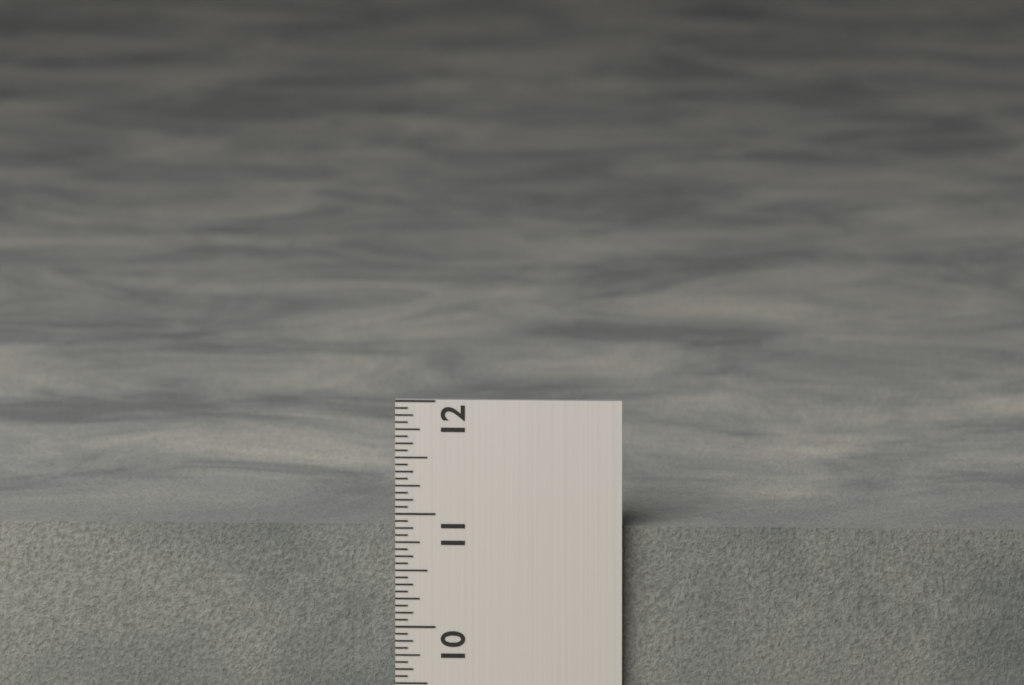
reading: 10.8750 in
